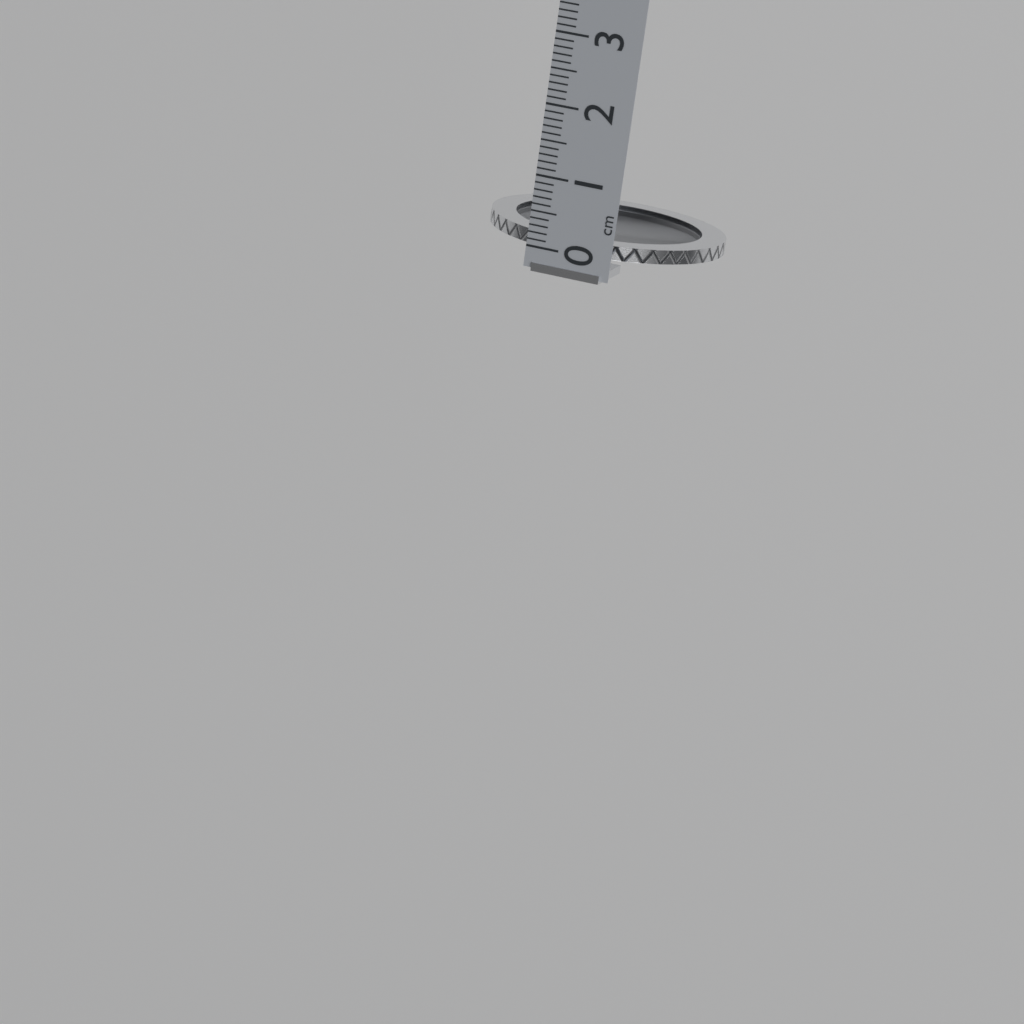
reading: 0.2 cm
